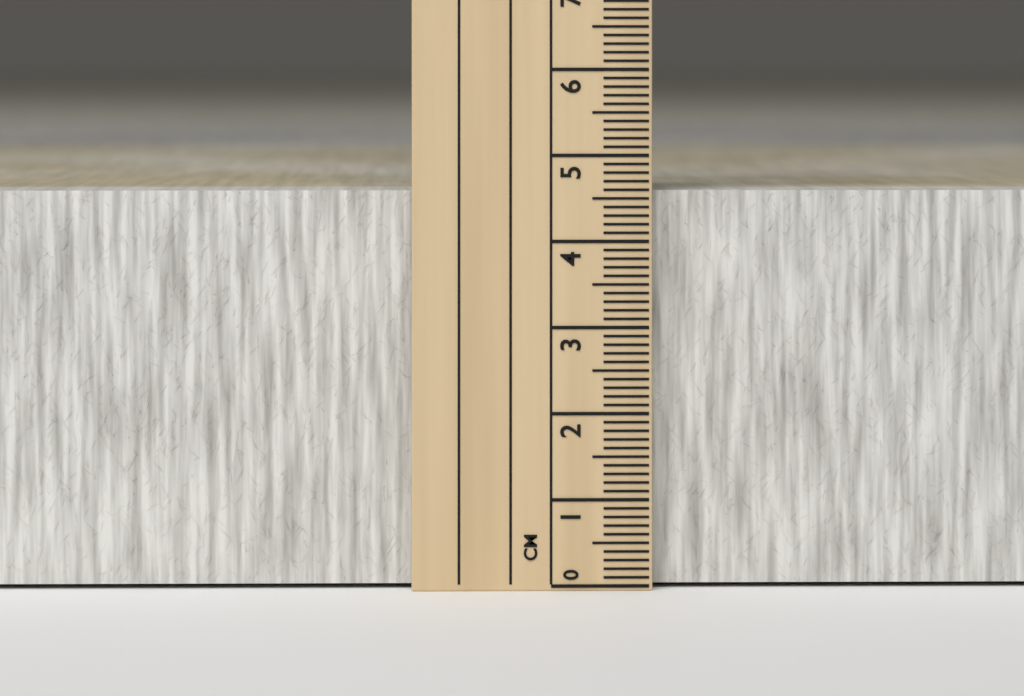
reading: 4.6 cm
